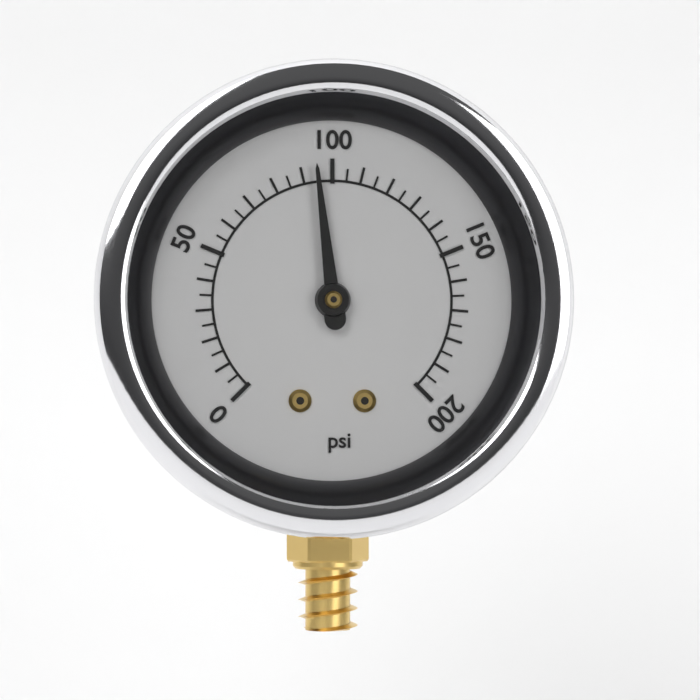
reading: 95 psi
